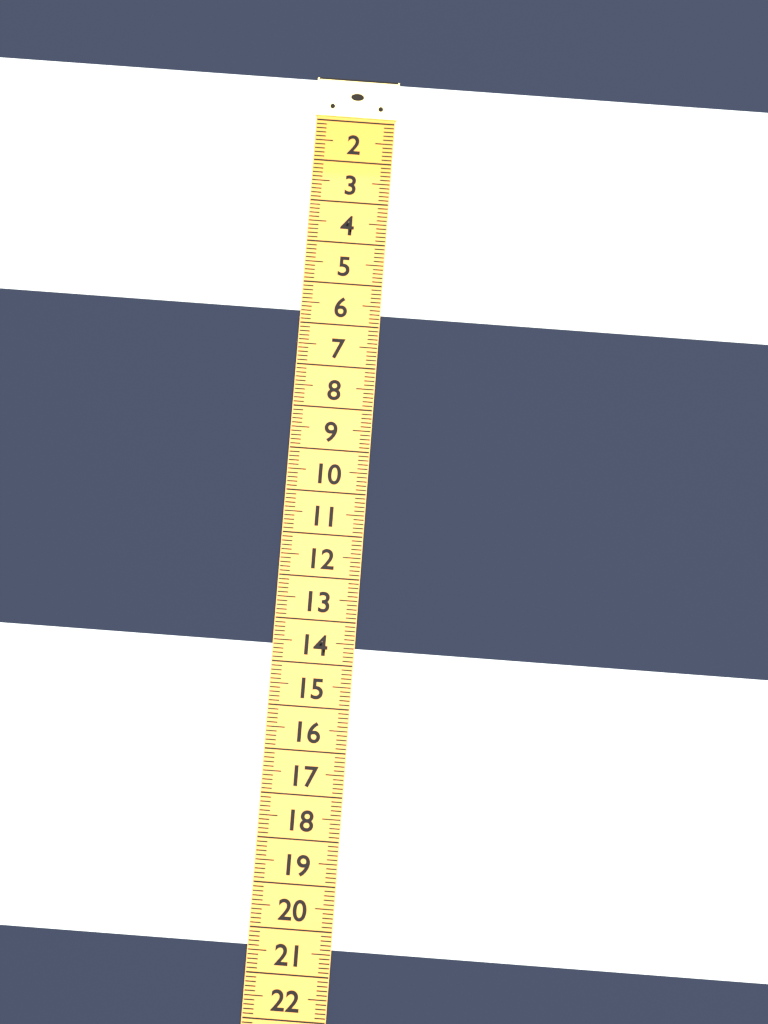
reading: 5.7 (no unit)
